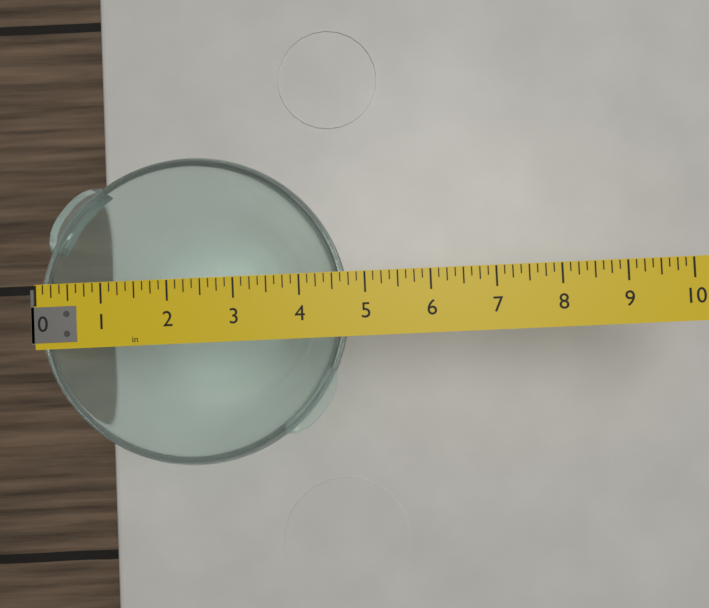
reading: 4.750 in
